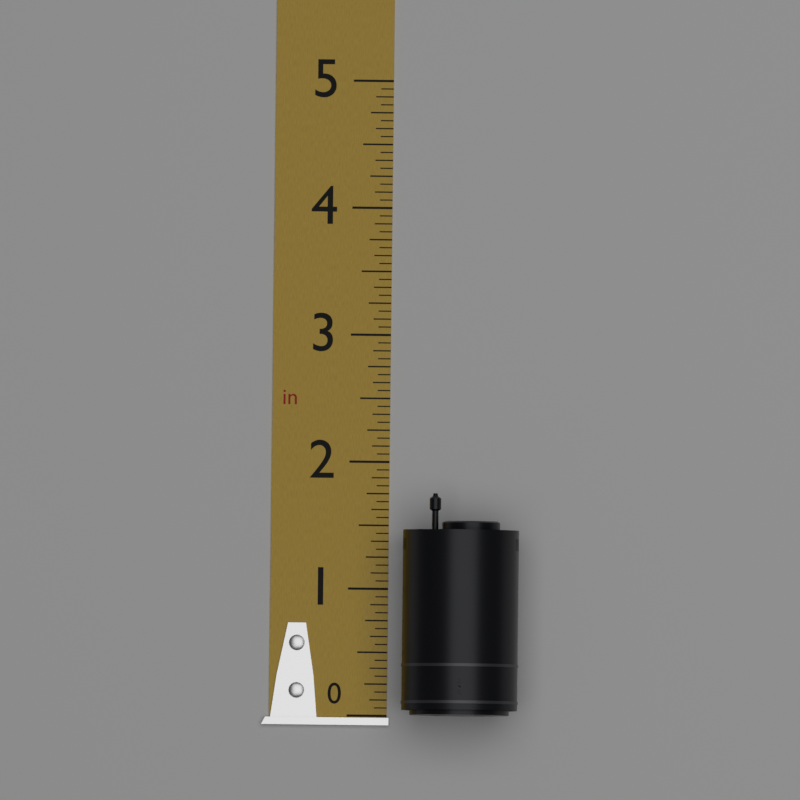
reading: 1.7500 in
